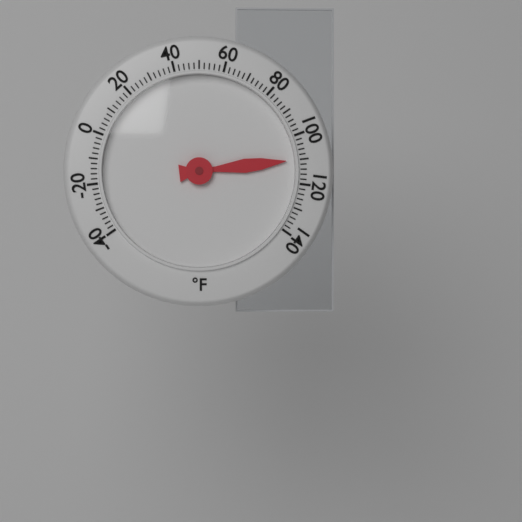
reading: 110 °F
